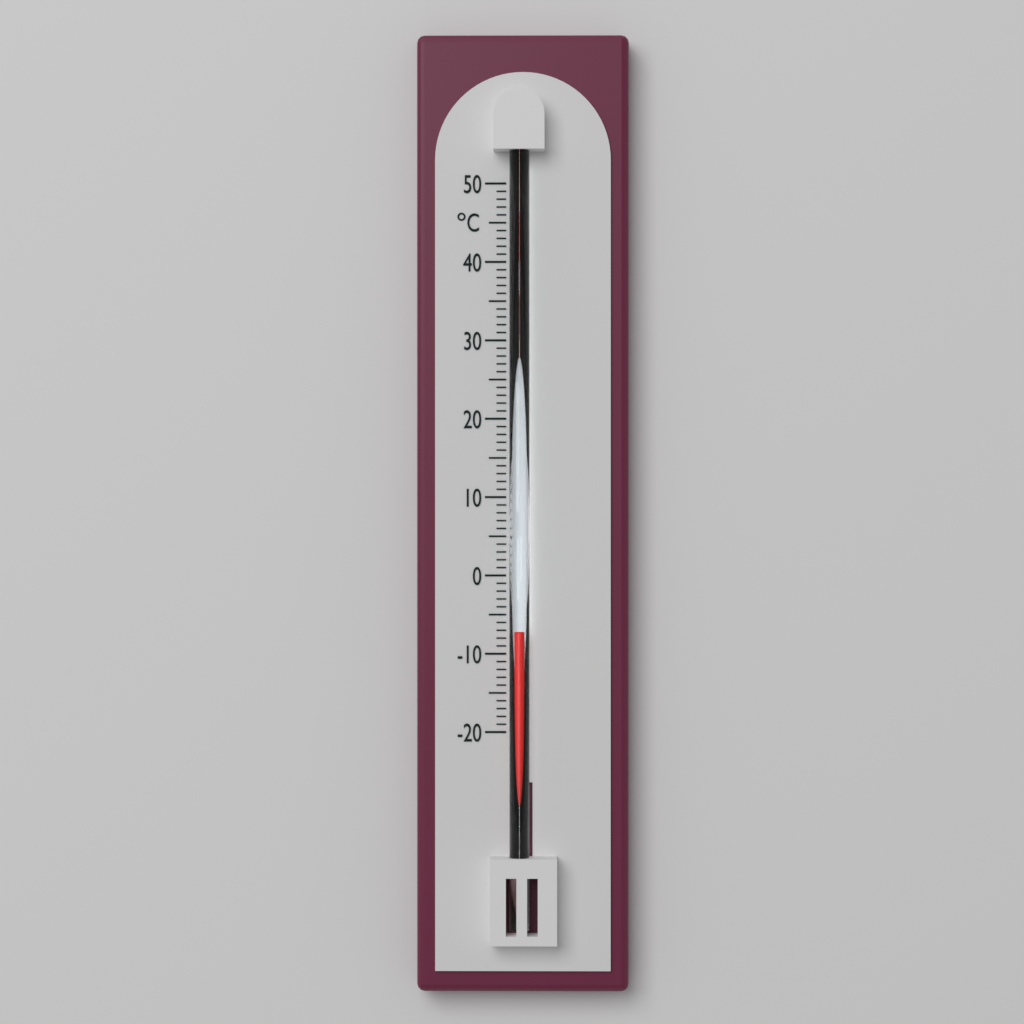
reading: -7 °C
